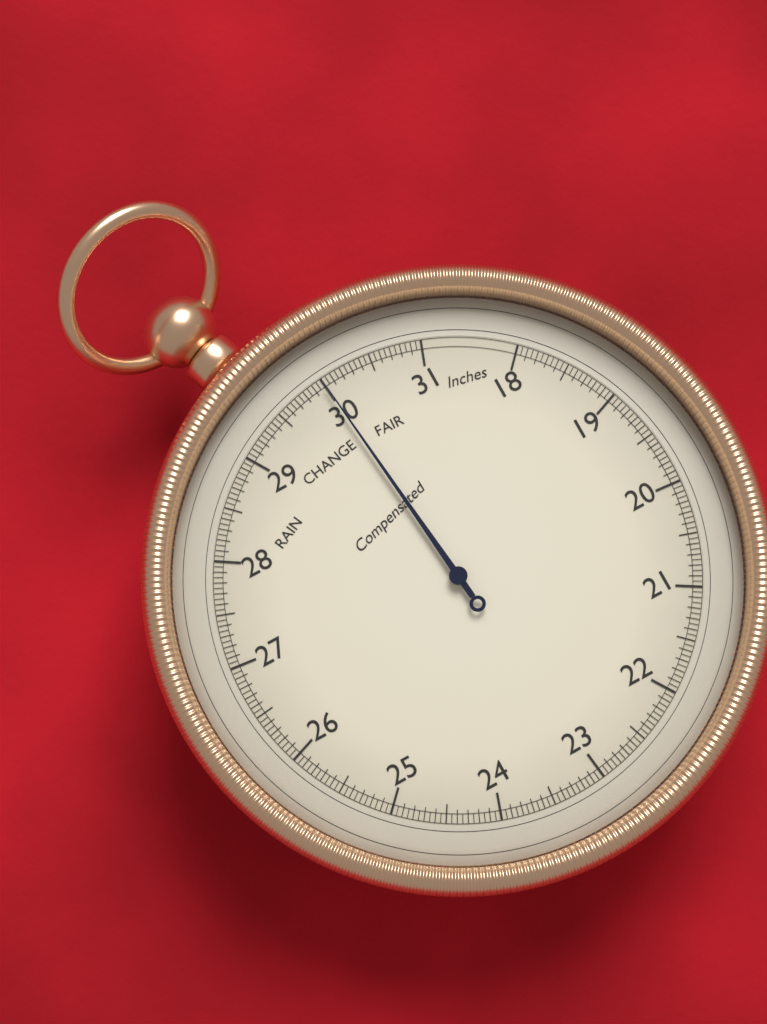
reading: 30.00 inHg
